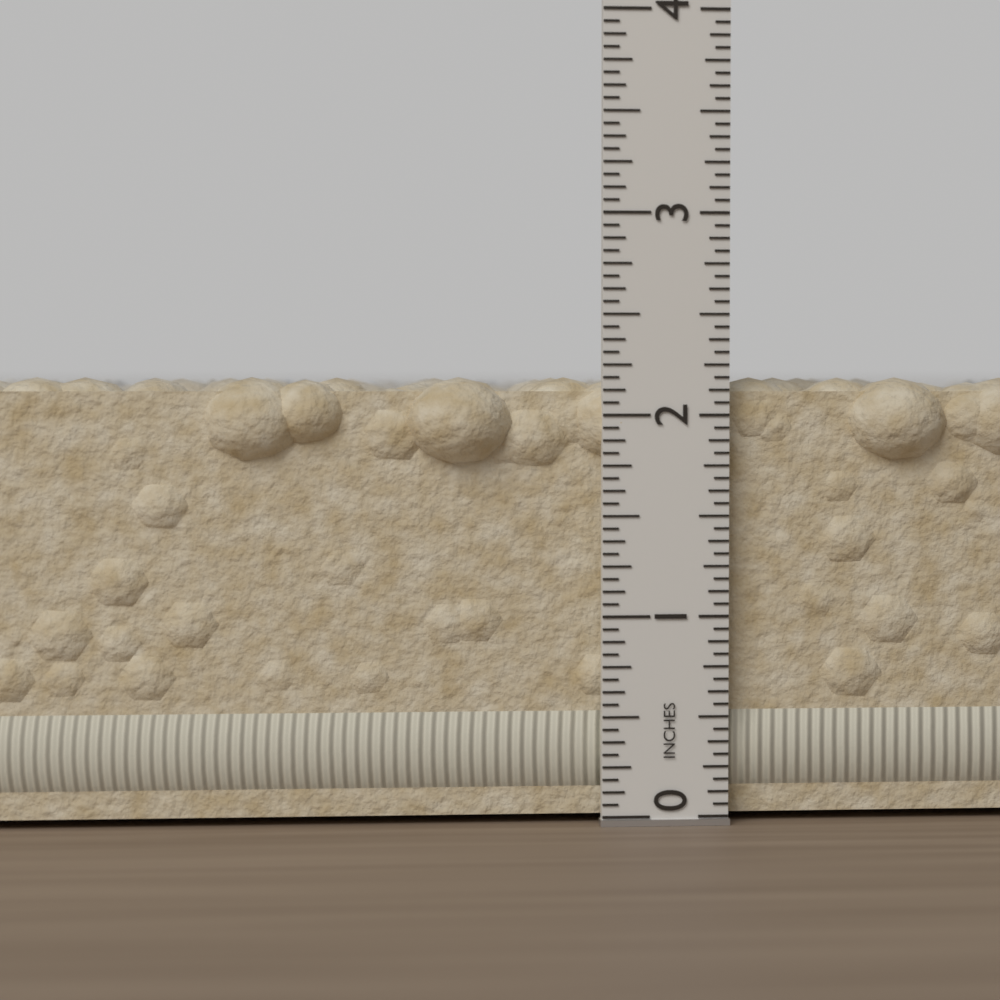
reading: 2.1875 in
